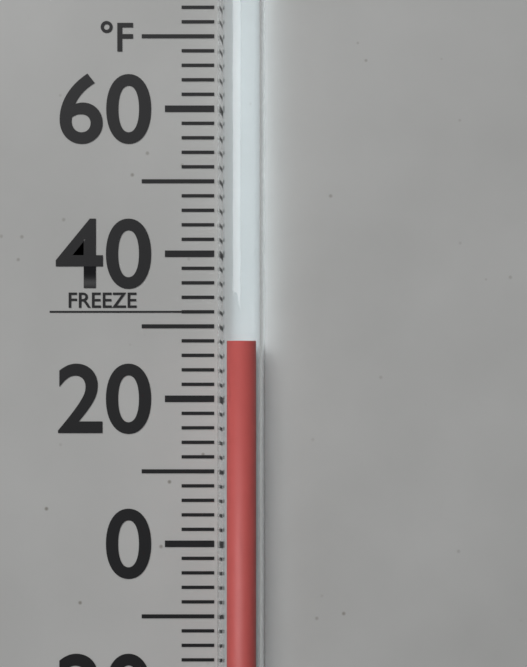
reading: 28 °F
